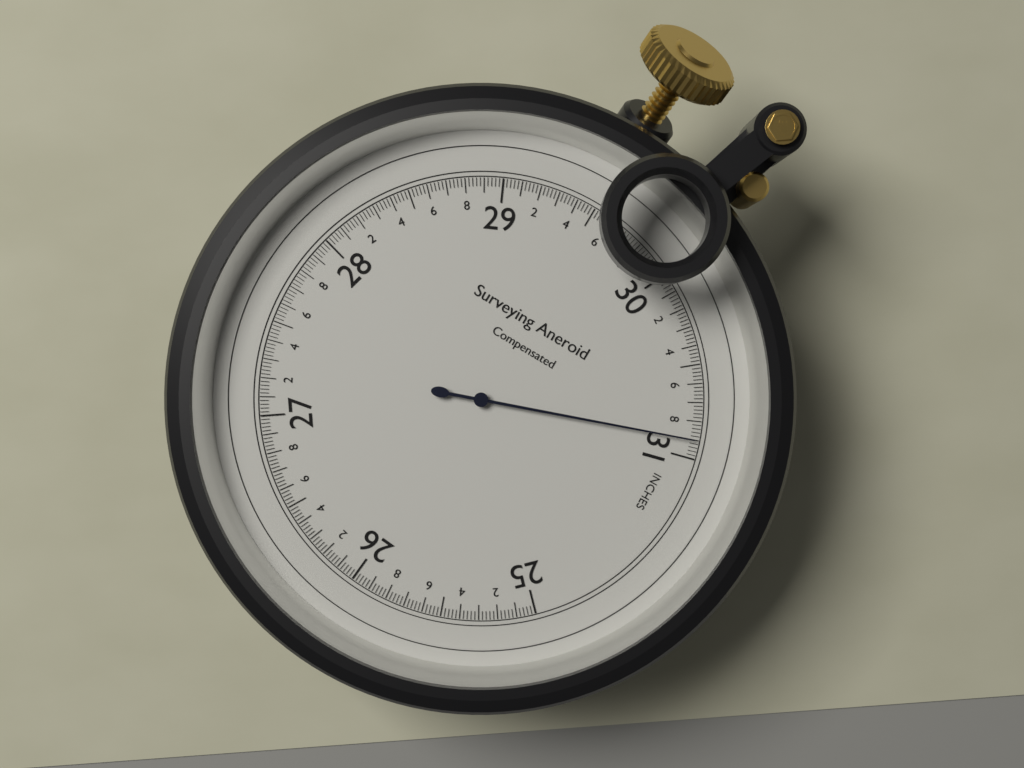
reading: 30.90 inches
